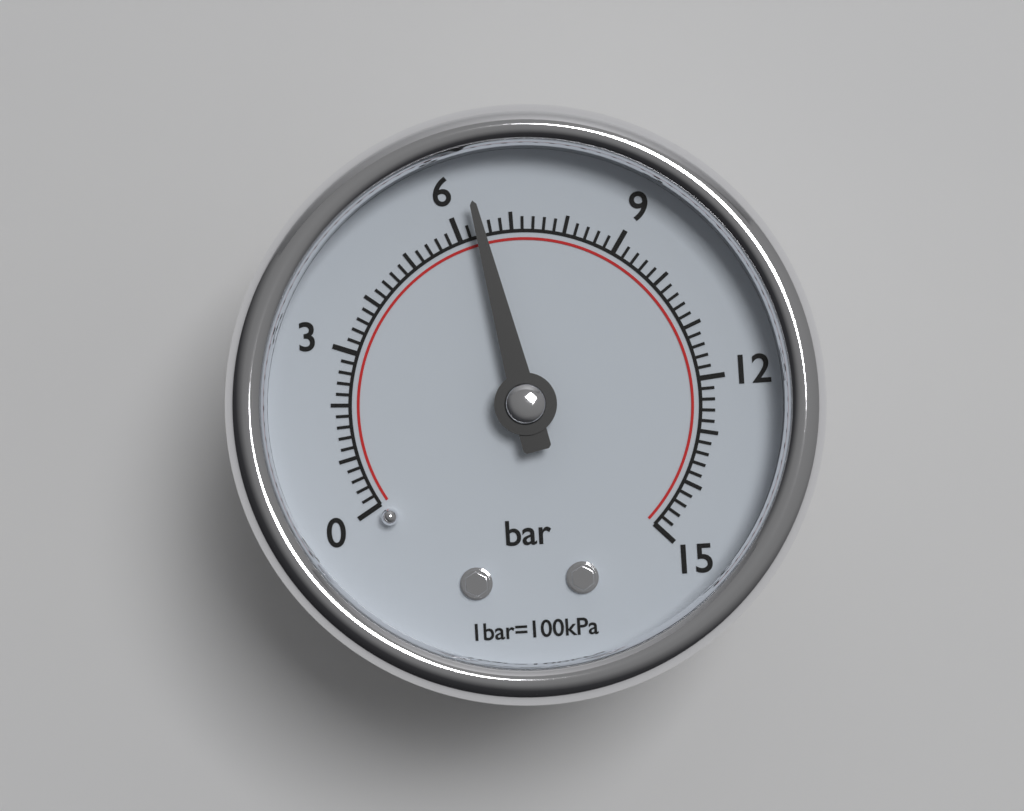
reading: 6.4 bar
